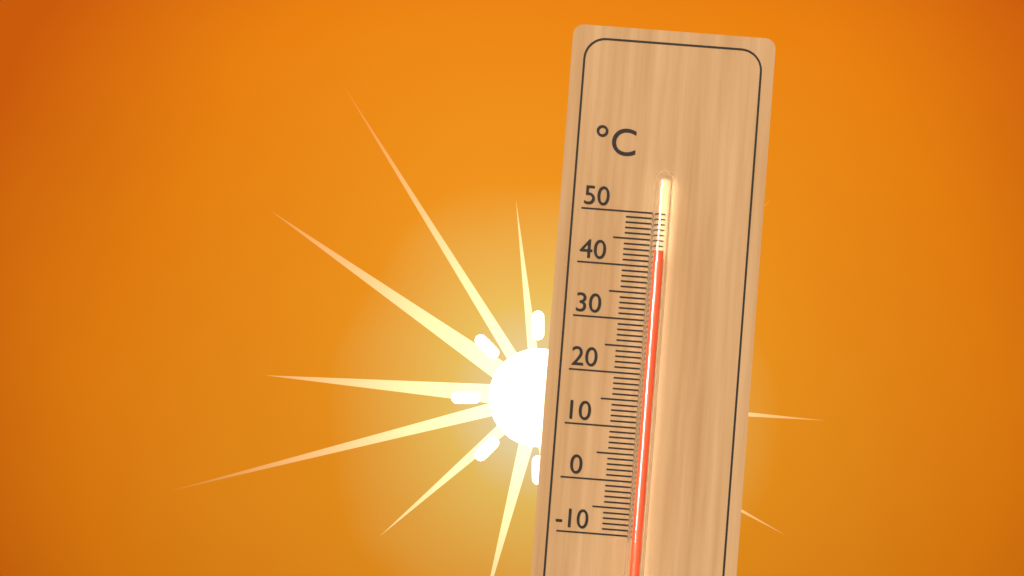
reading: 43 °C
